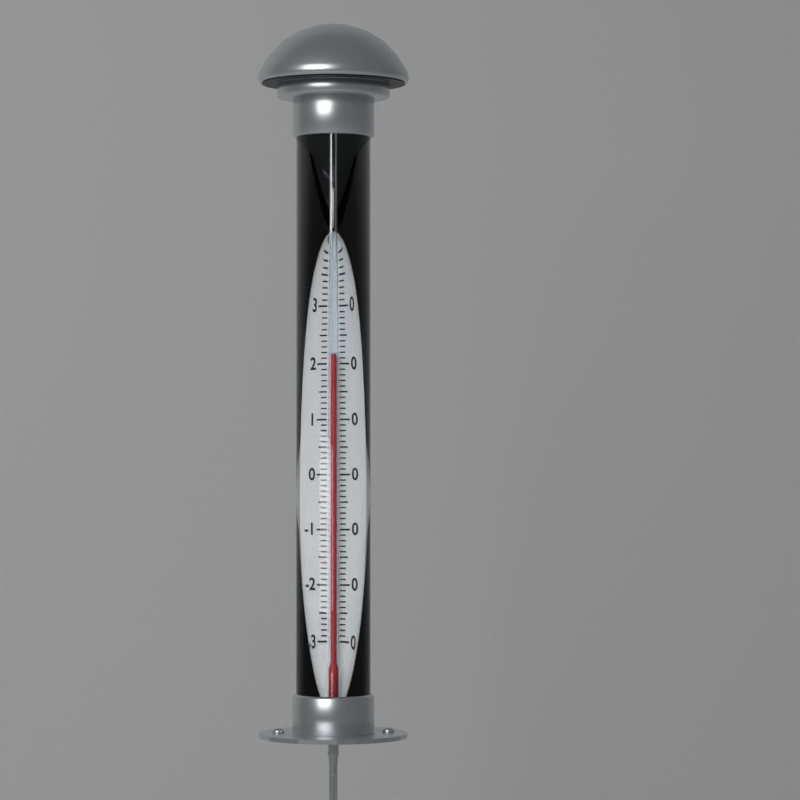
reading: 22 °C
